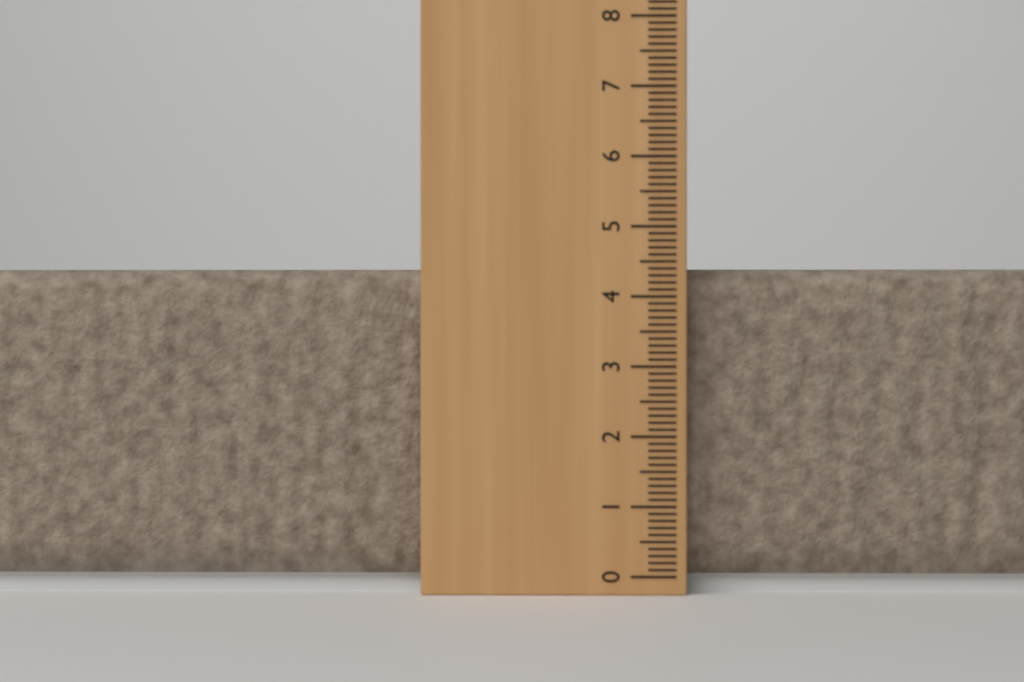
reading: 4.4 cm
